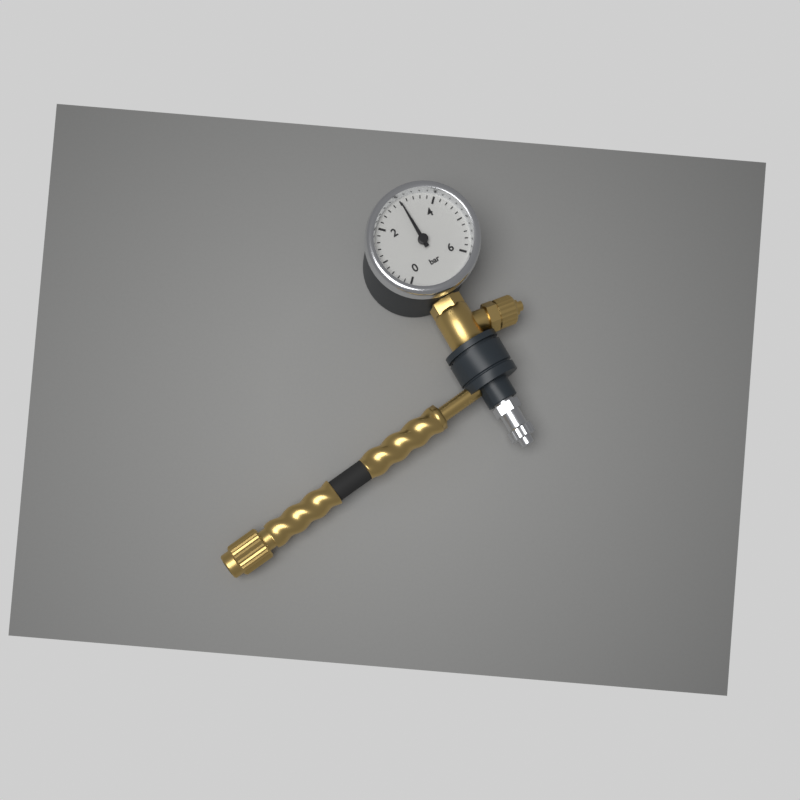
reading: 3.0 bar
